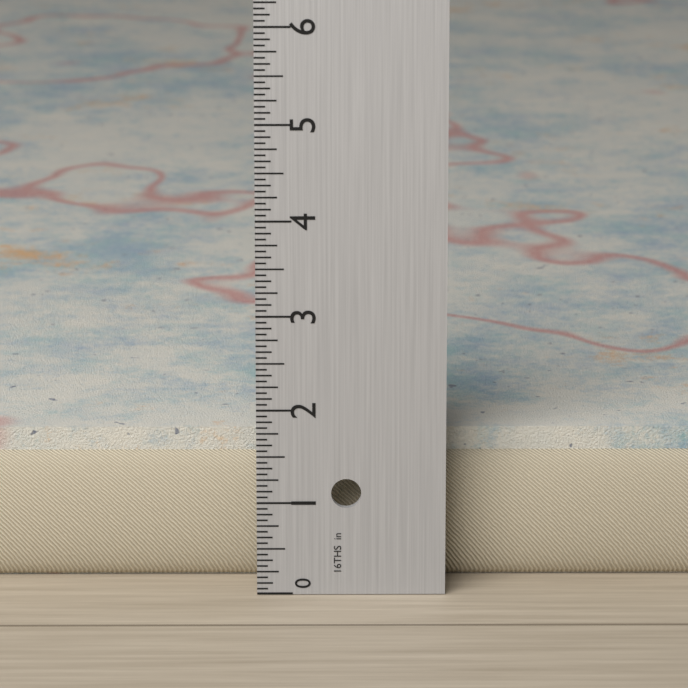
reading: 1.6250 in
